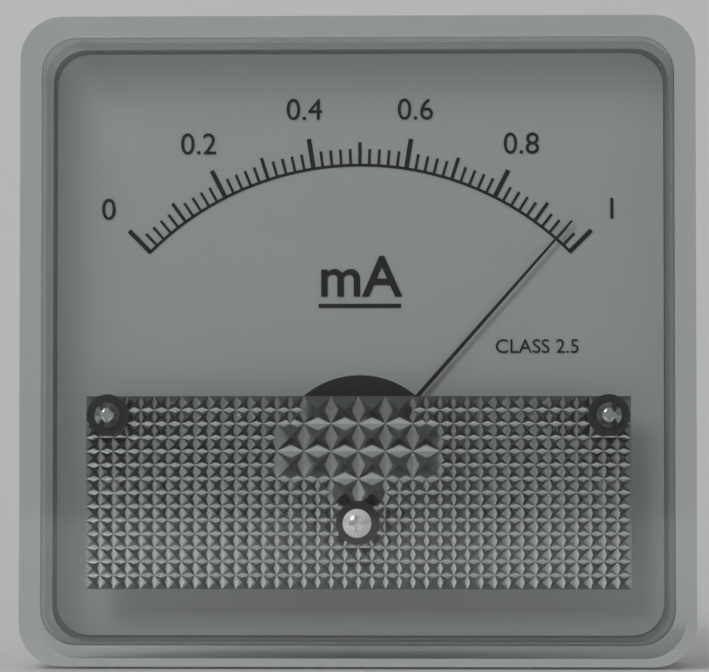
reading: 0.96 mA
